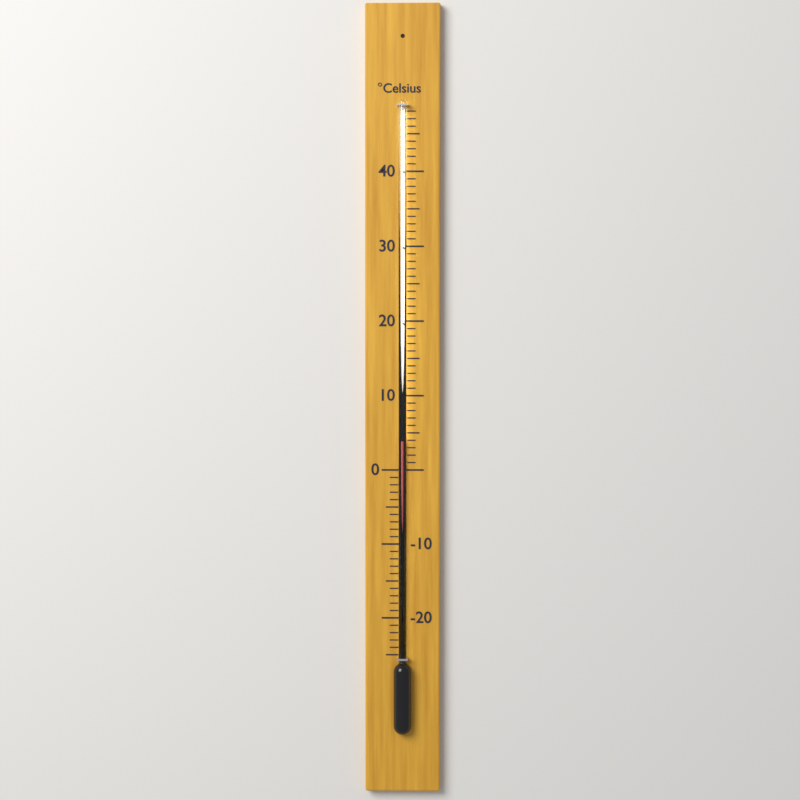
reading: 4 °C
